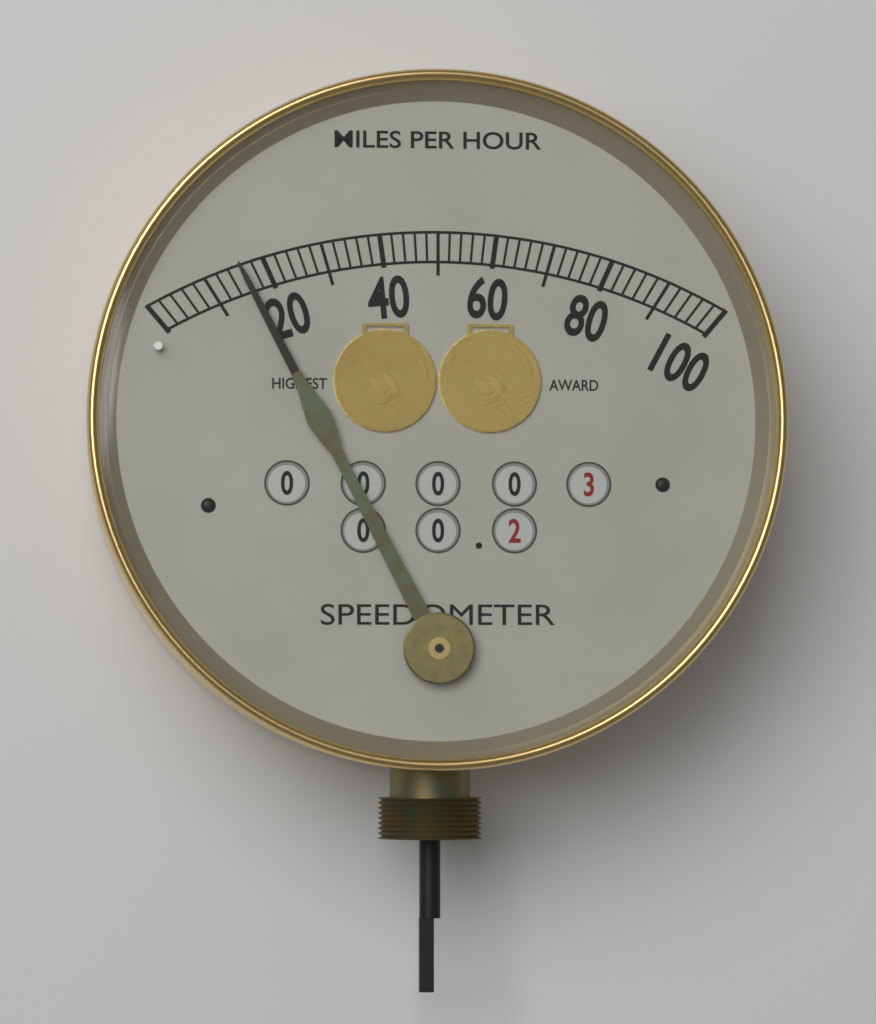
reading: 16 mph
